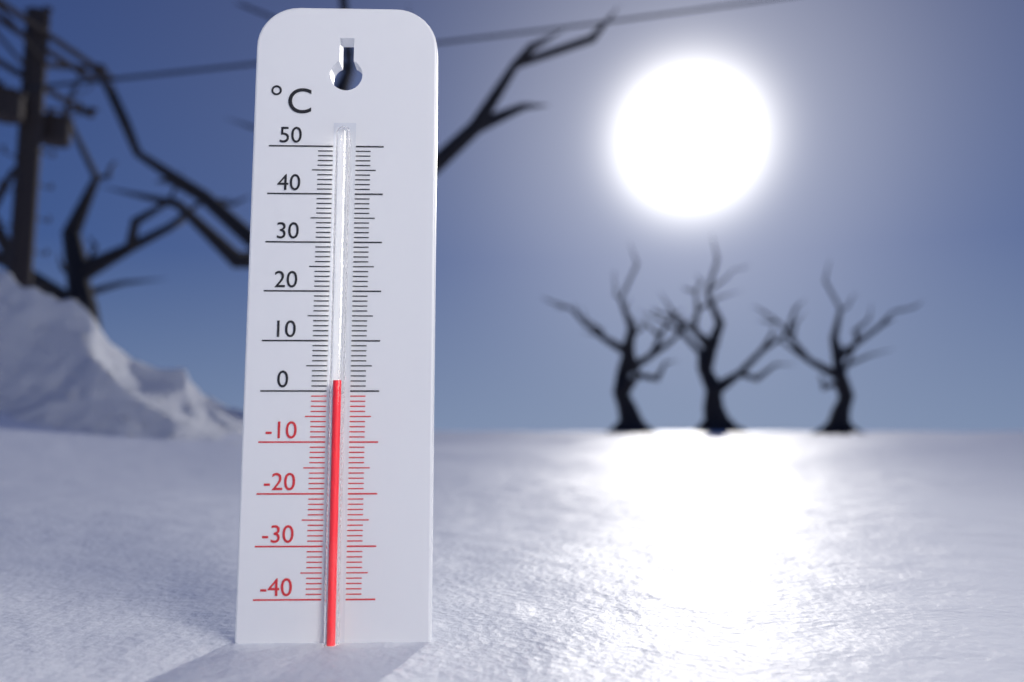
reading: 2 °C
